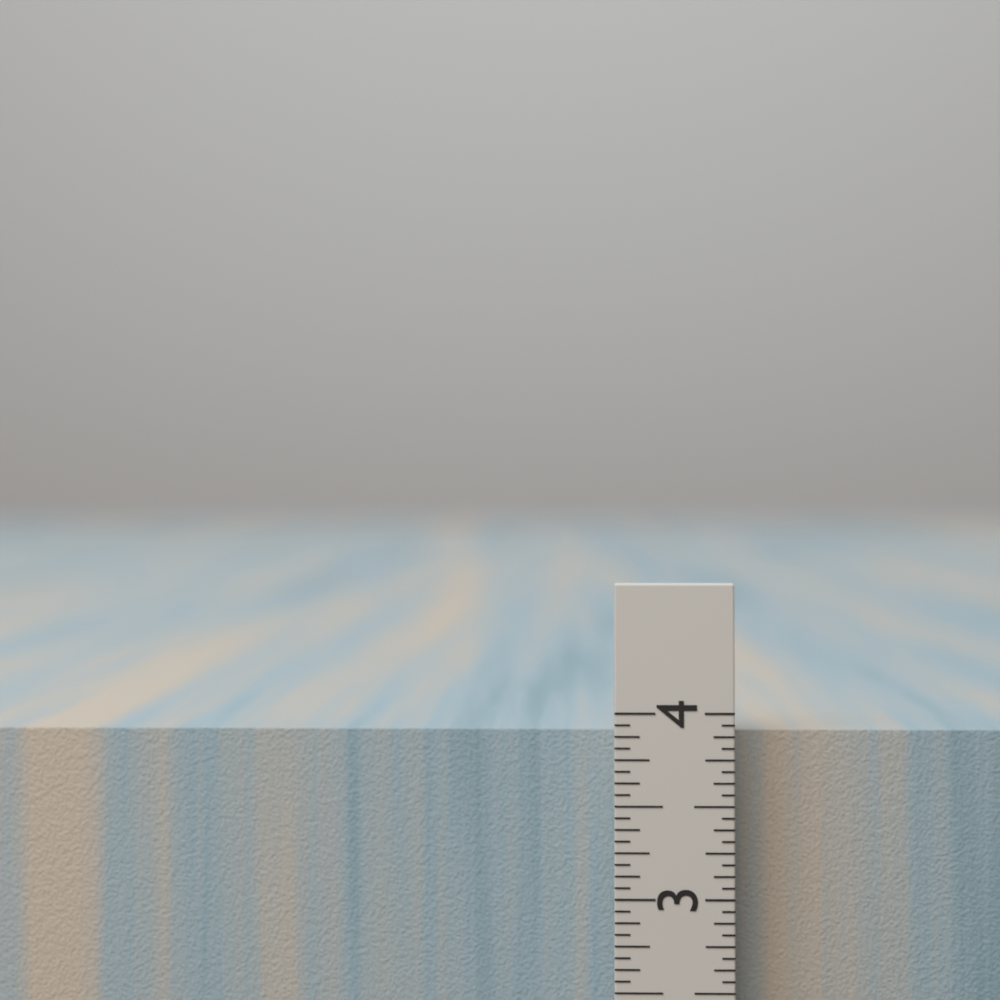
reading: 3.8750 in
